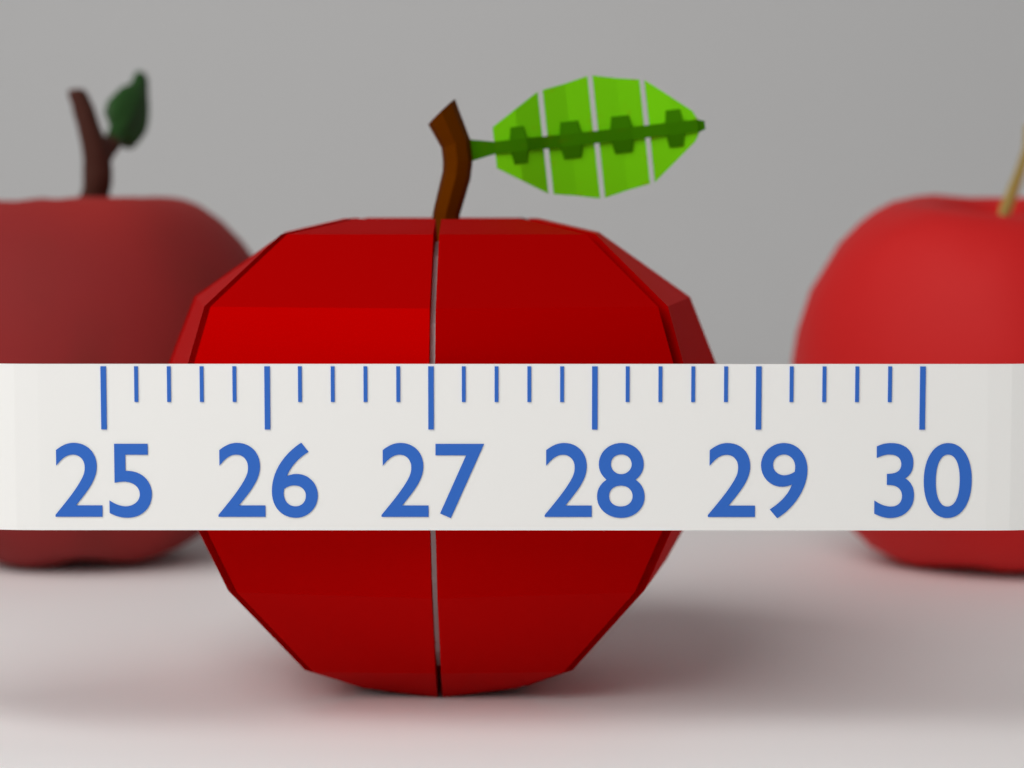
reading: 29.0 (no unit)
